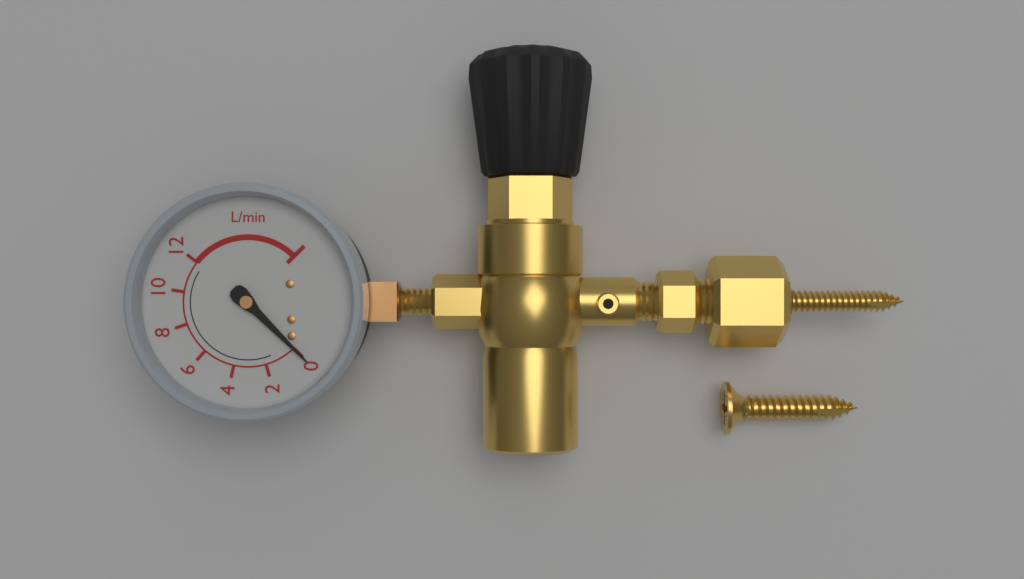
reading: 0 L/min
